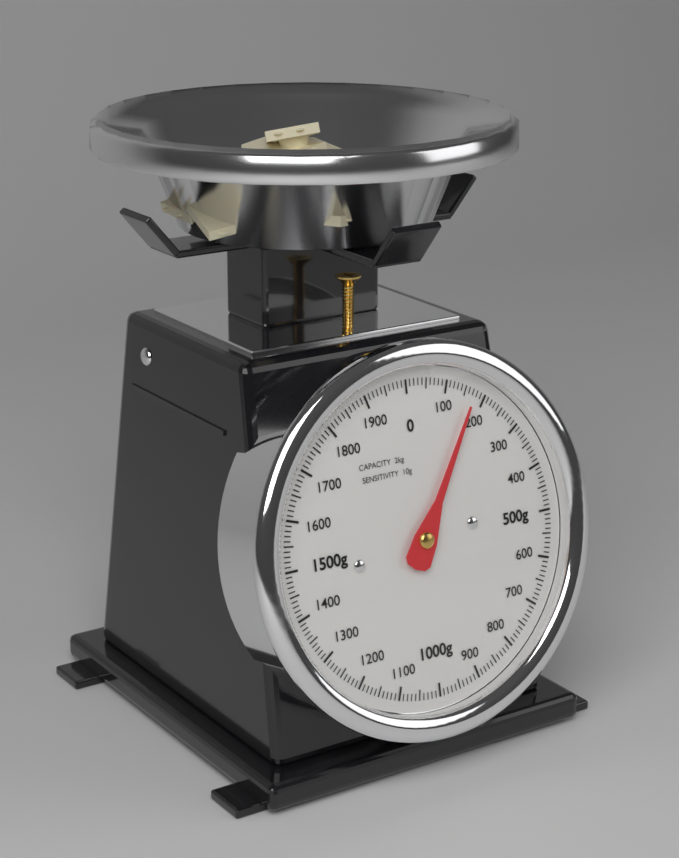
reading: 170 g
